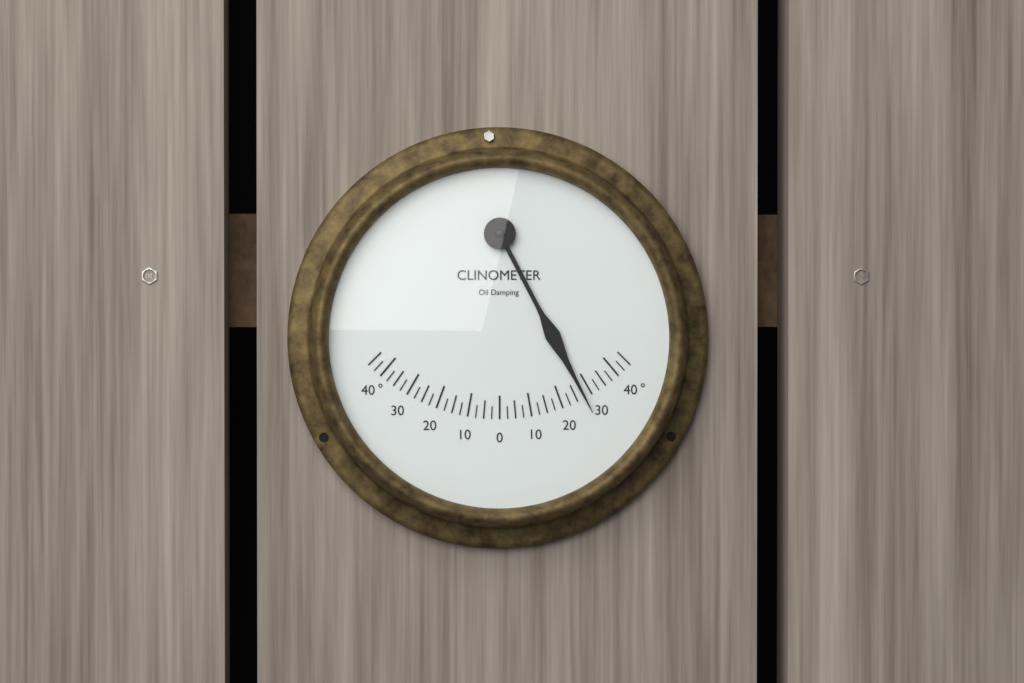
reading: 27.5 °
